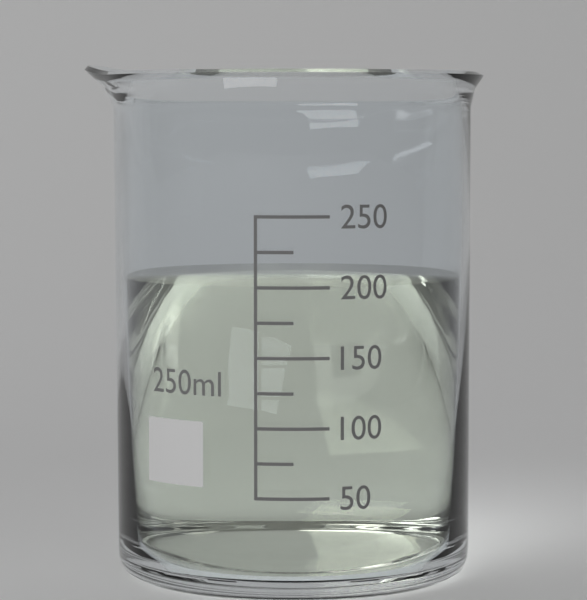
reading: 200 ml
